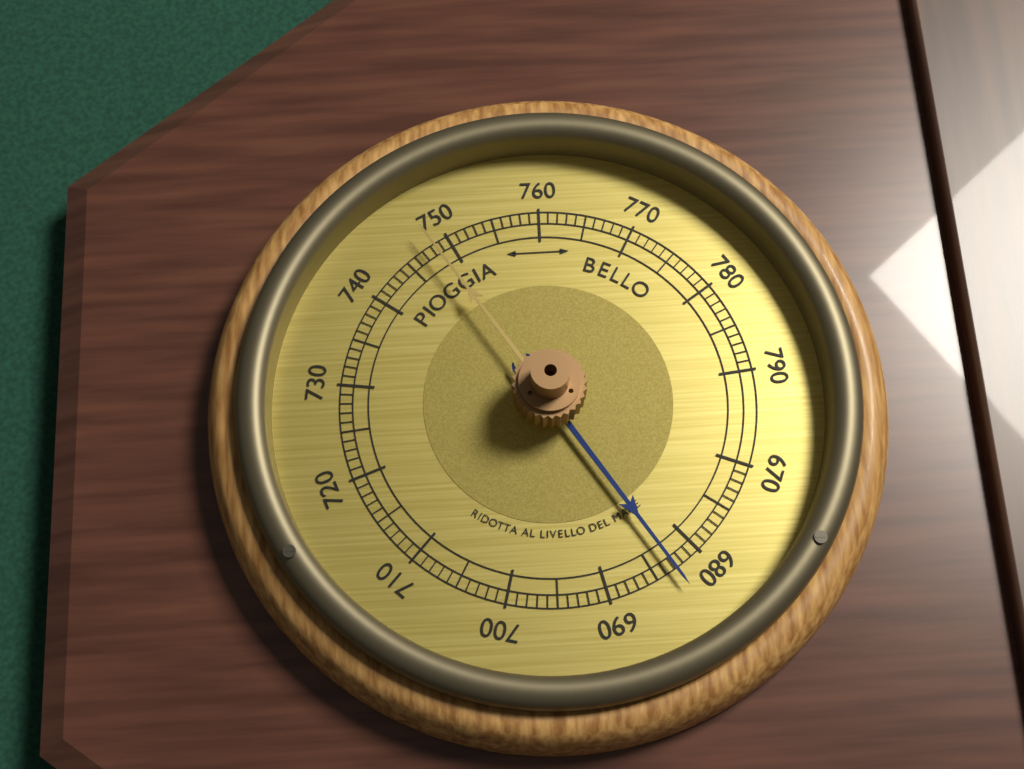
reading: 683 (no unit)
